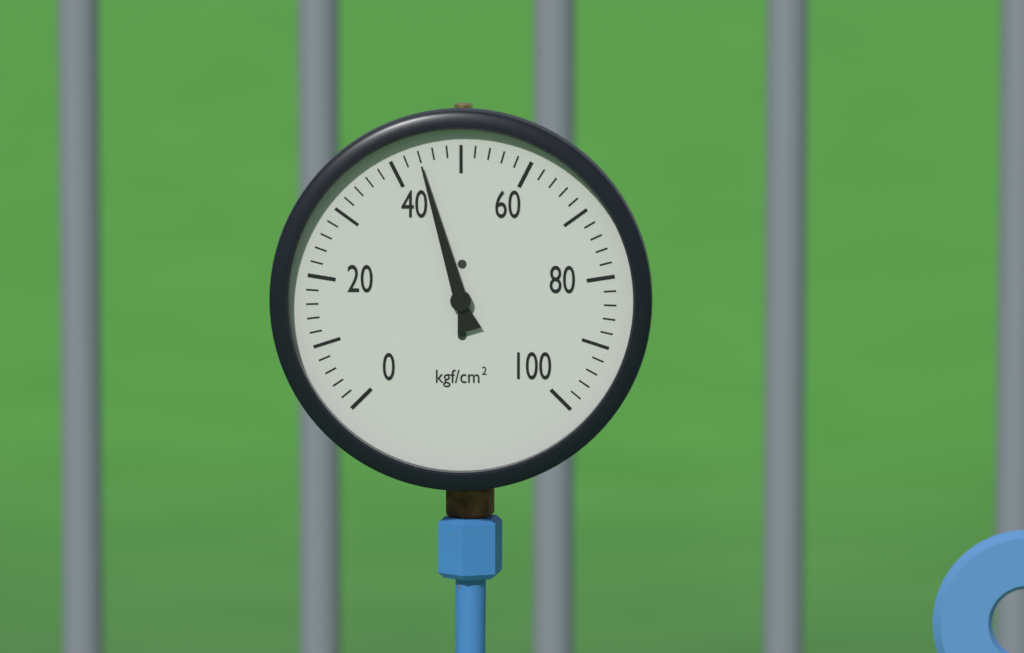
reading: 44 kgf/cm²
